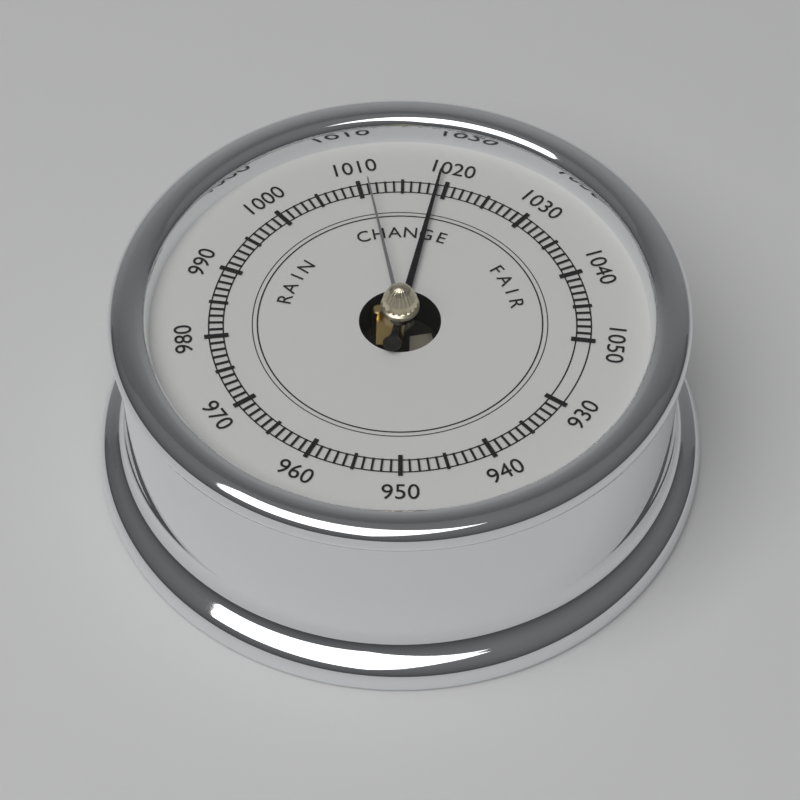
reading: 1019 (no unit)
